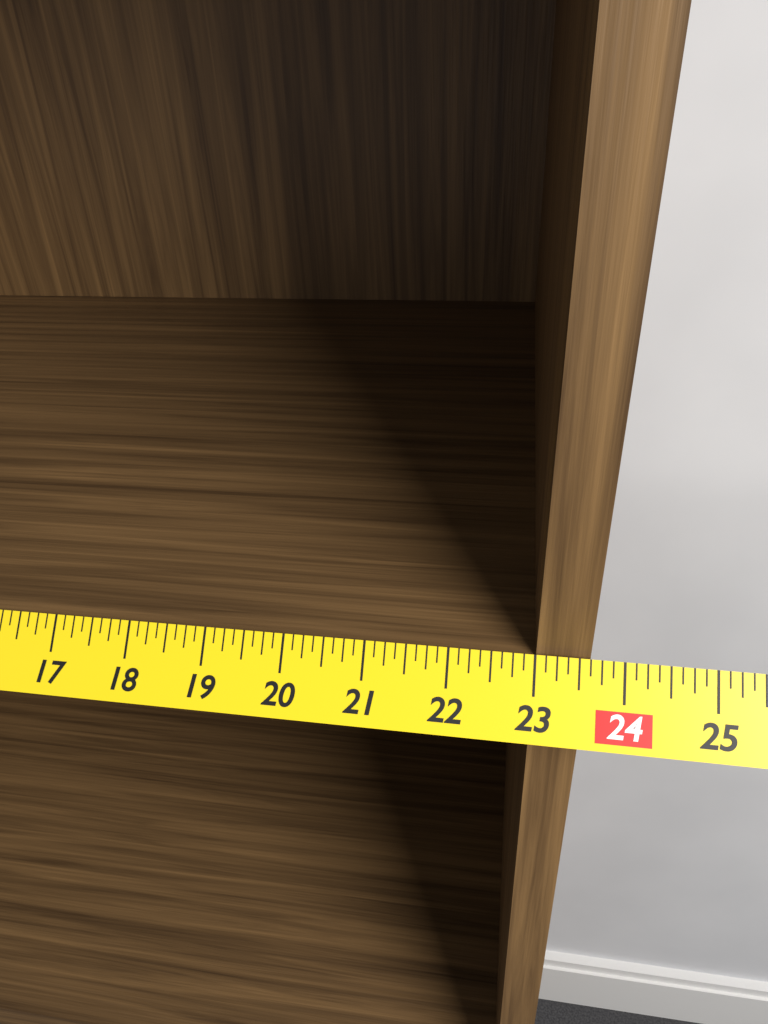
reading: 23.625 in
